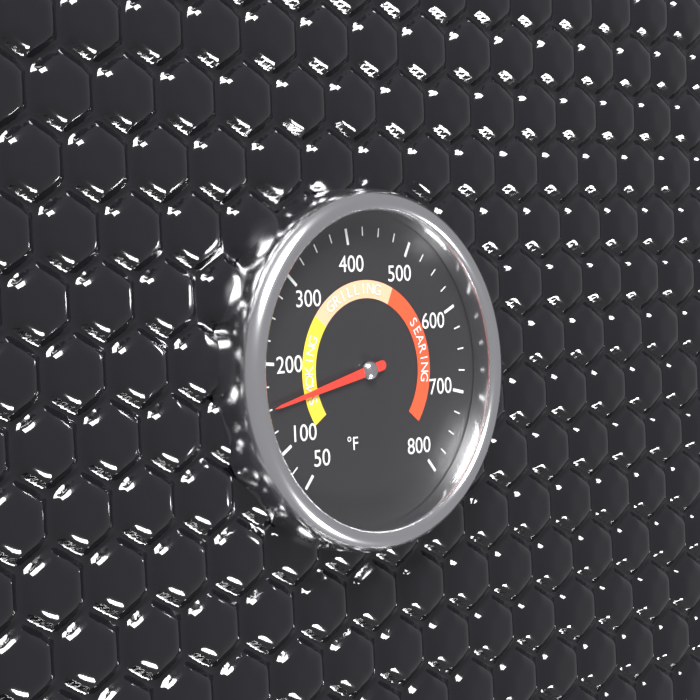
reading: 150 °F
